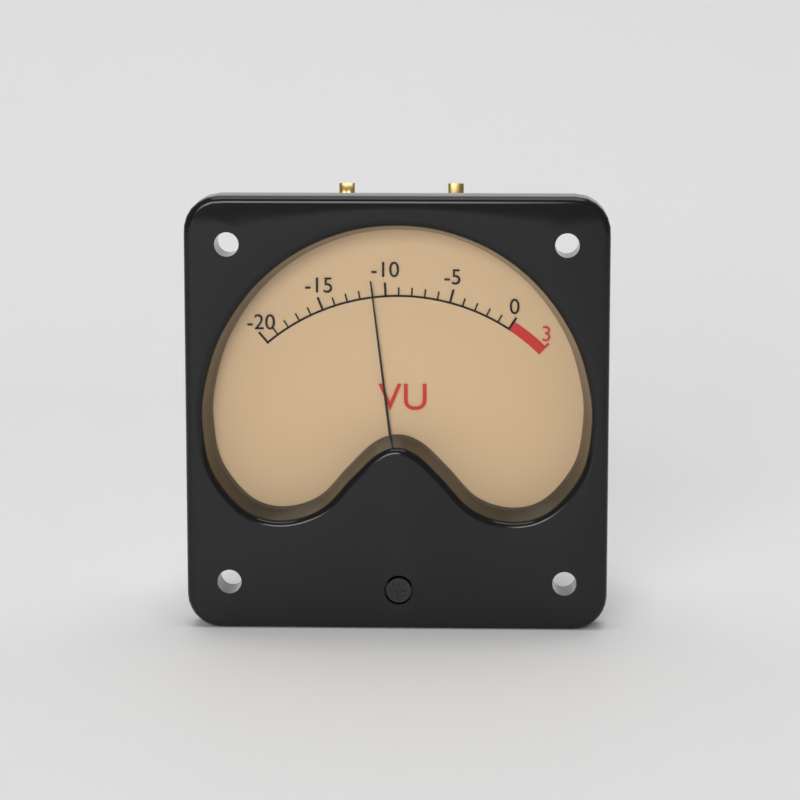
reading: -11 VU
